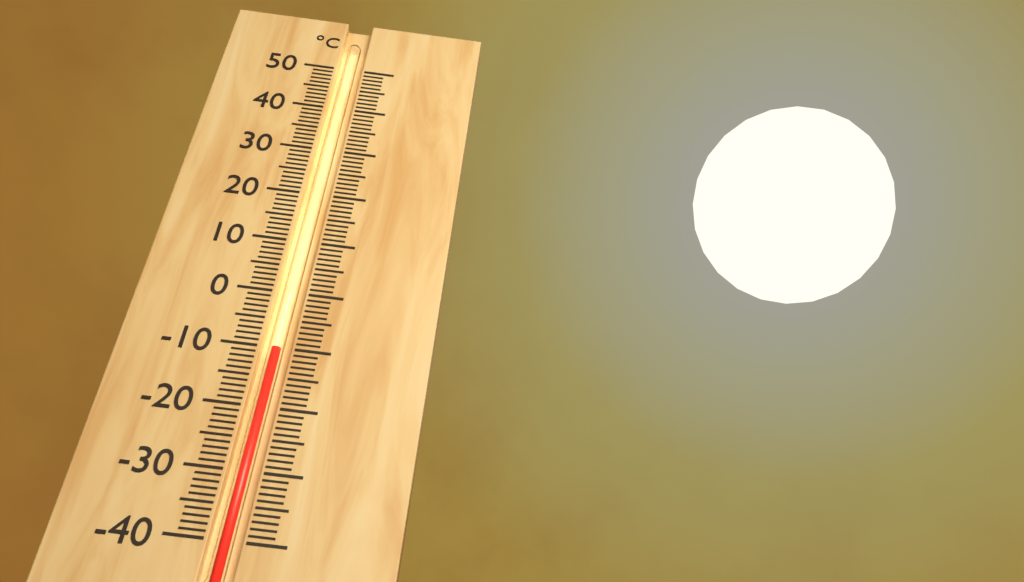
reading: -10 °C
